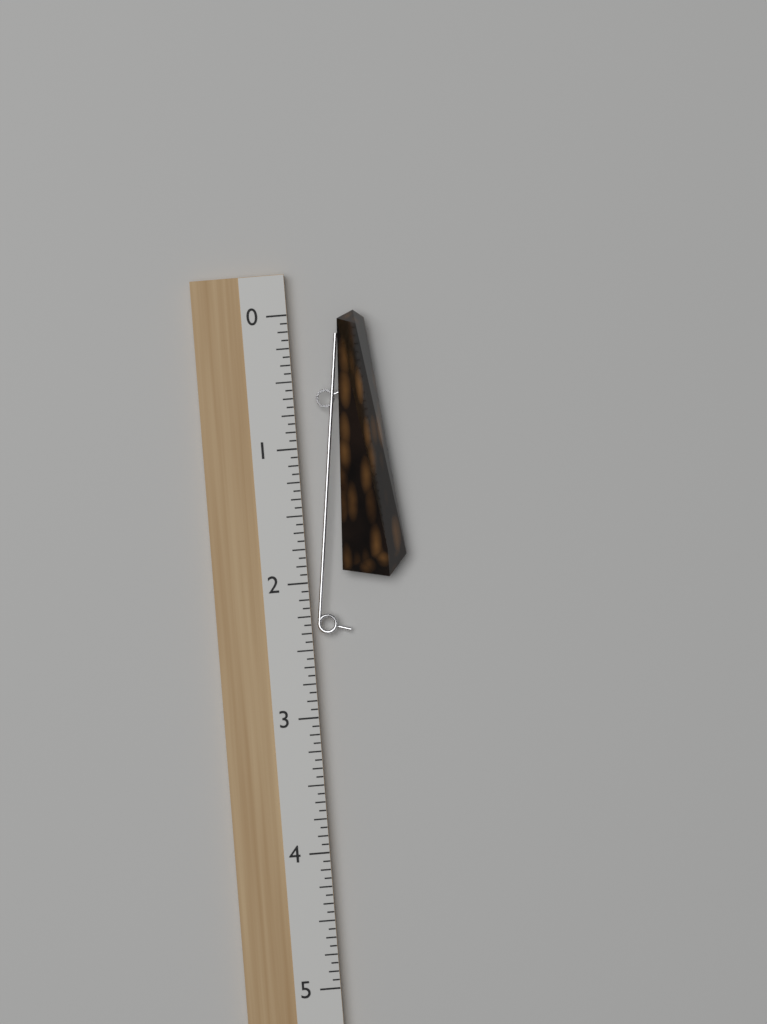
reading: 2.0000 (no unit)
